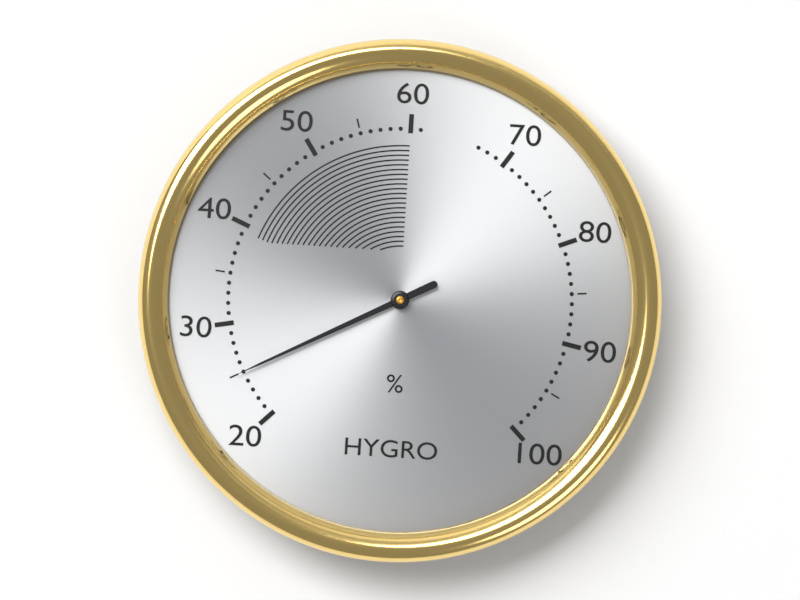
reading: 25 %
